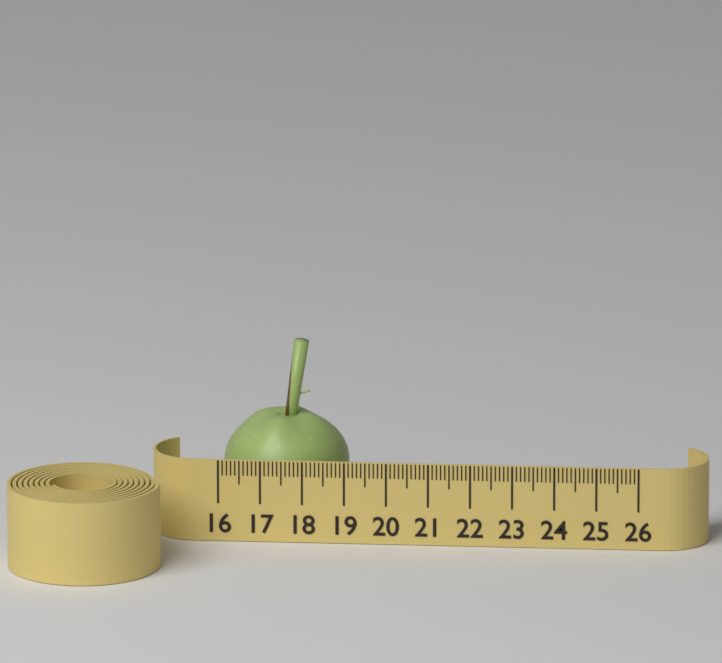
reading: 19.0 (no unit)
